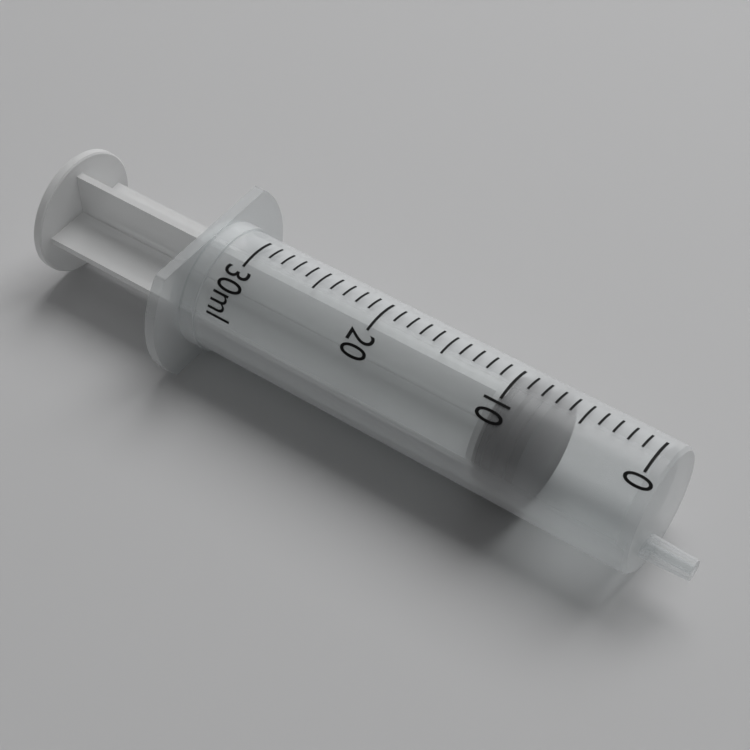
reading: 7 ml
